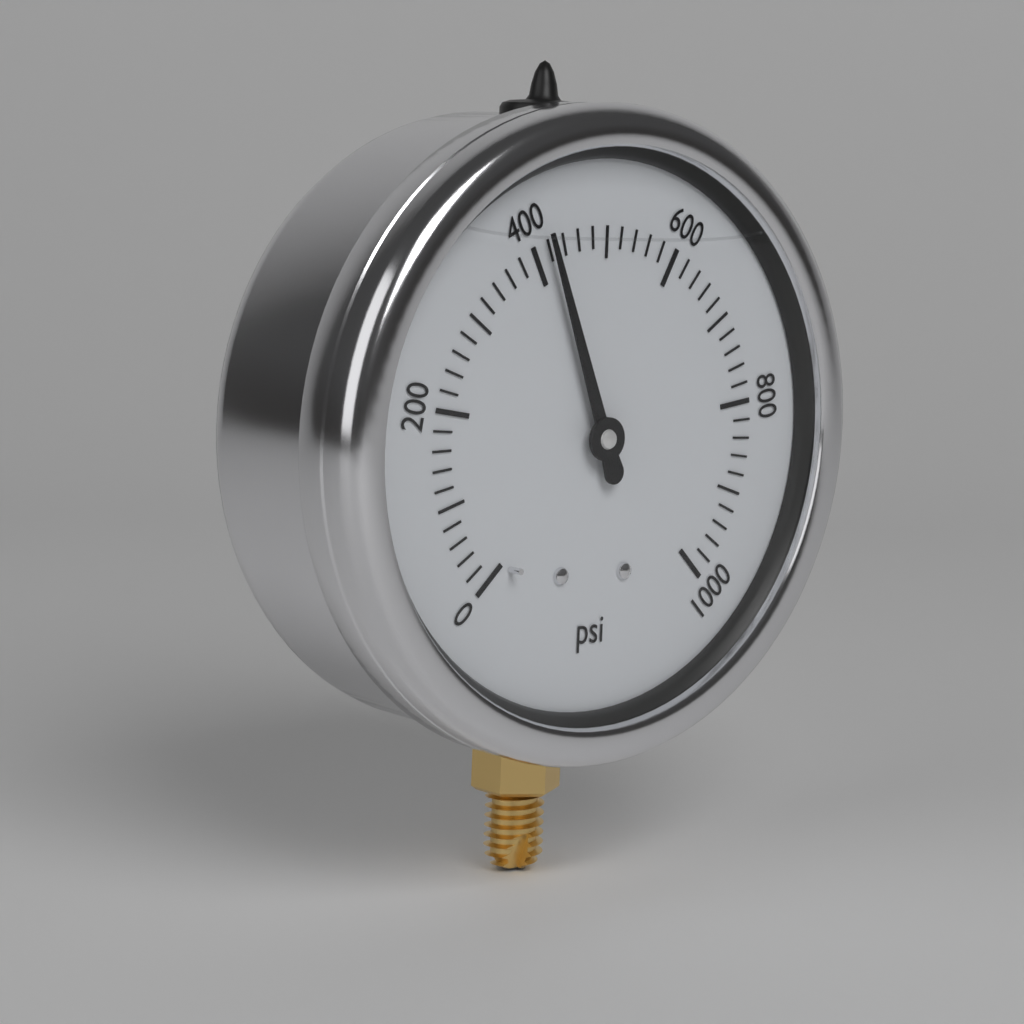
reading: 420 psi
